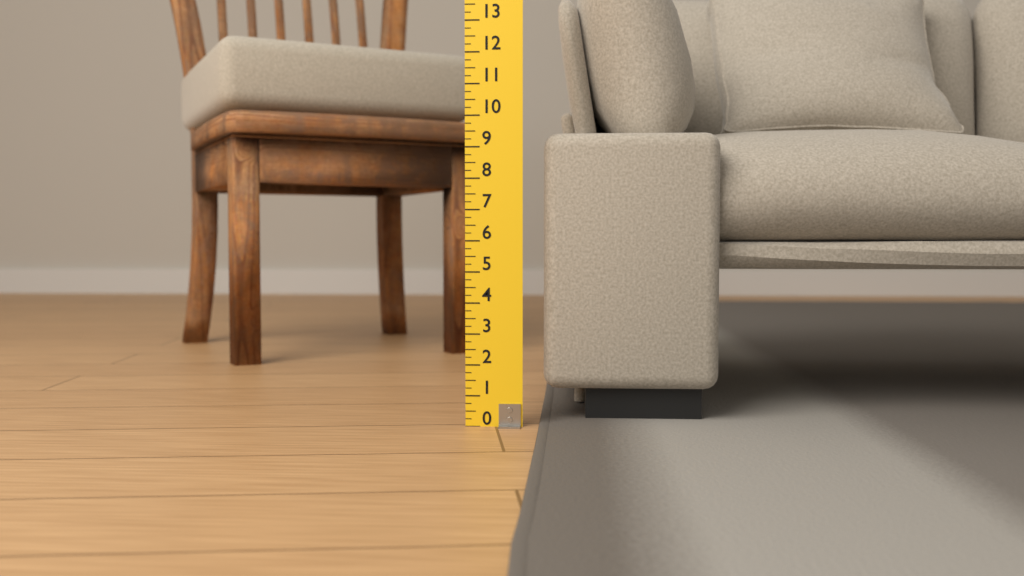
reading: 9.50 (no unit)
